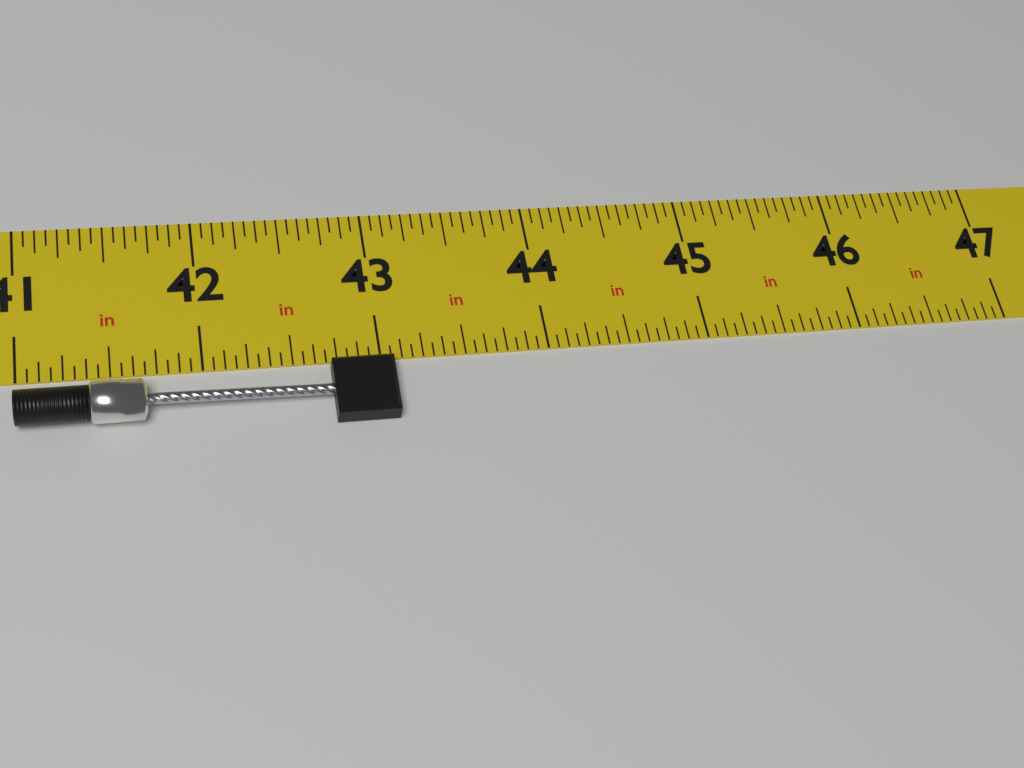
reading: 43.0625 in
